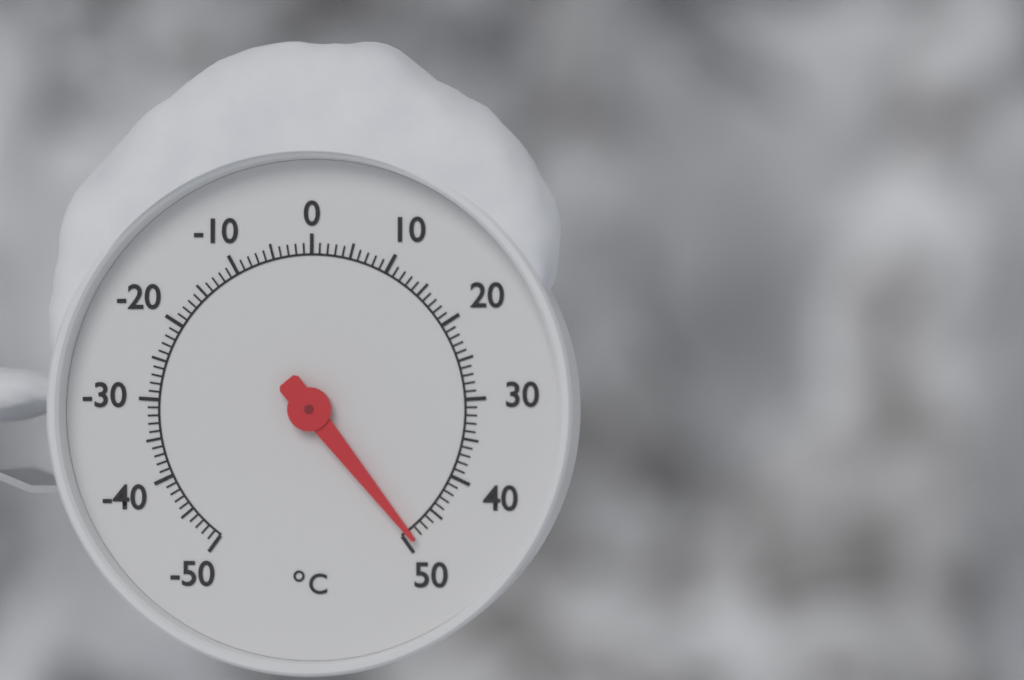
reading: 49 °C
